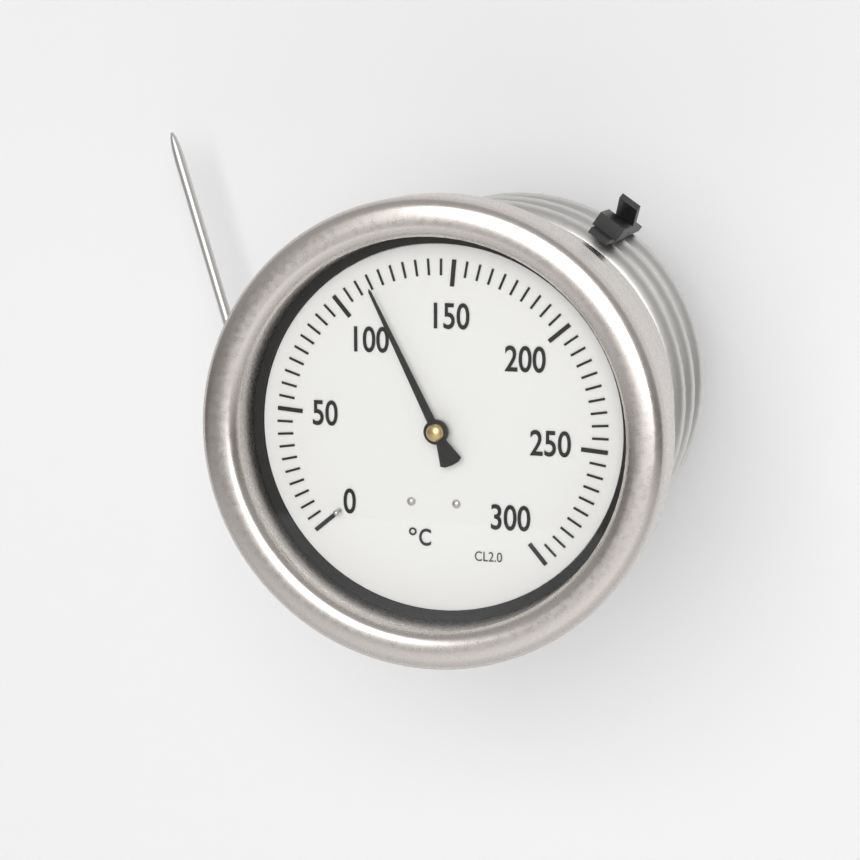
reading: 115 °C
